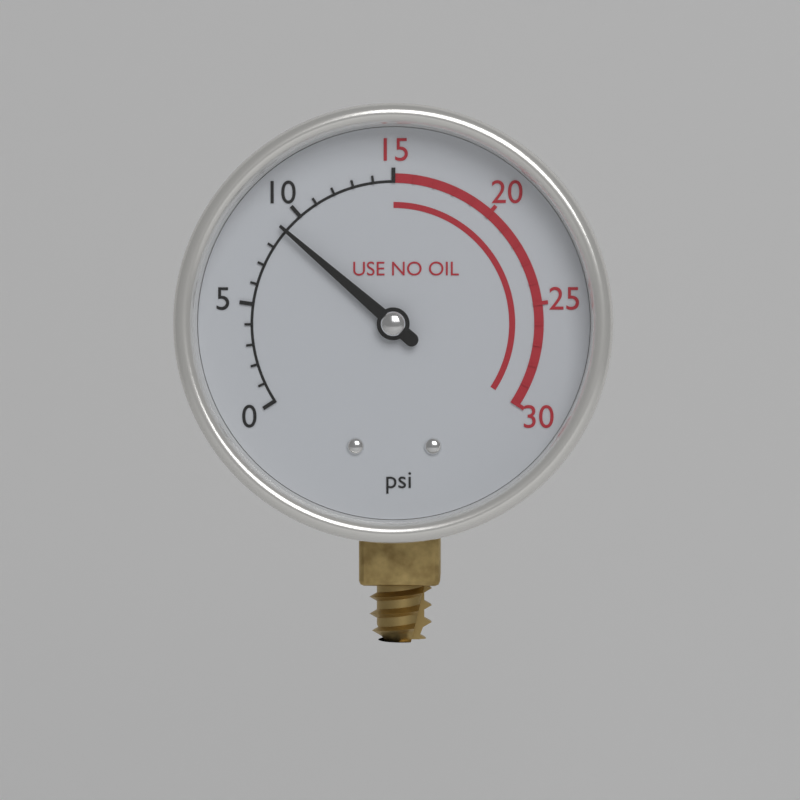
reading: 9 psi
